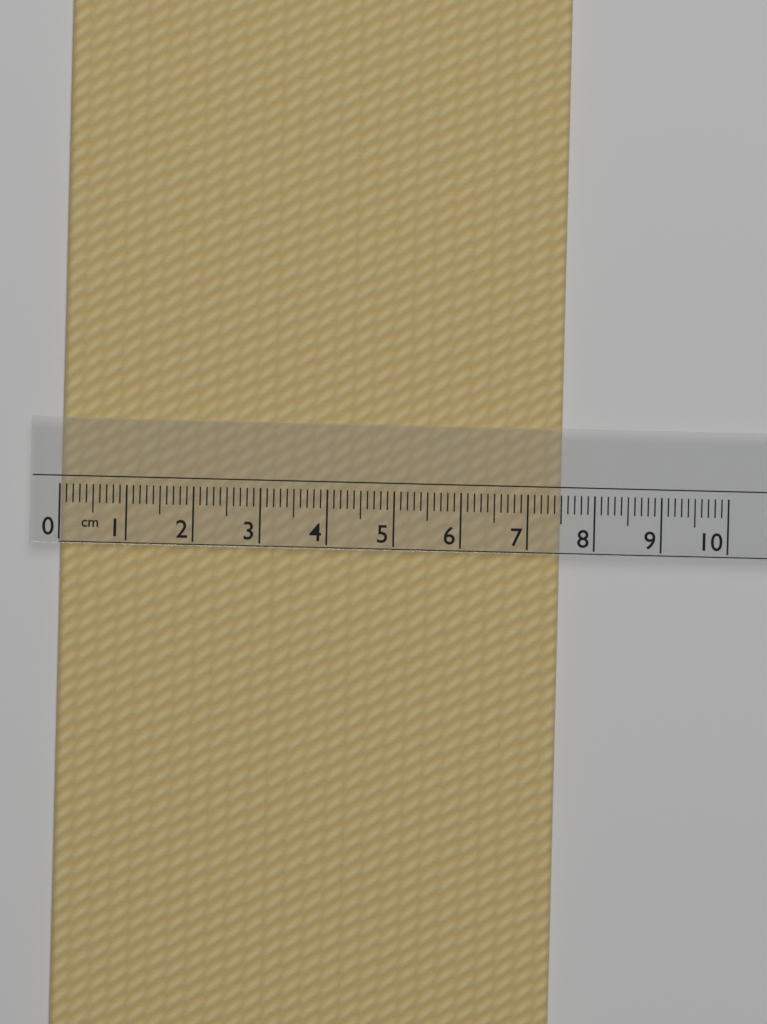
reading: 7.5 cm
